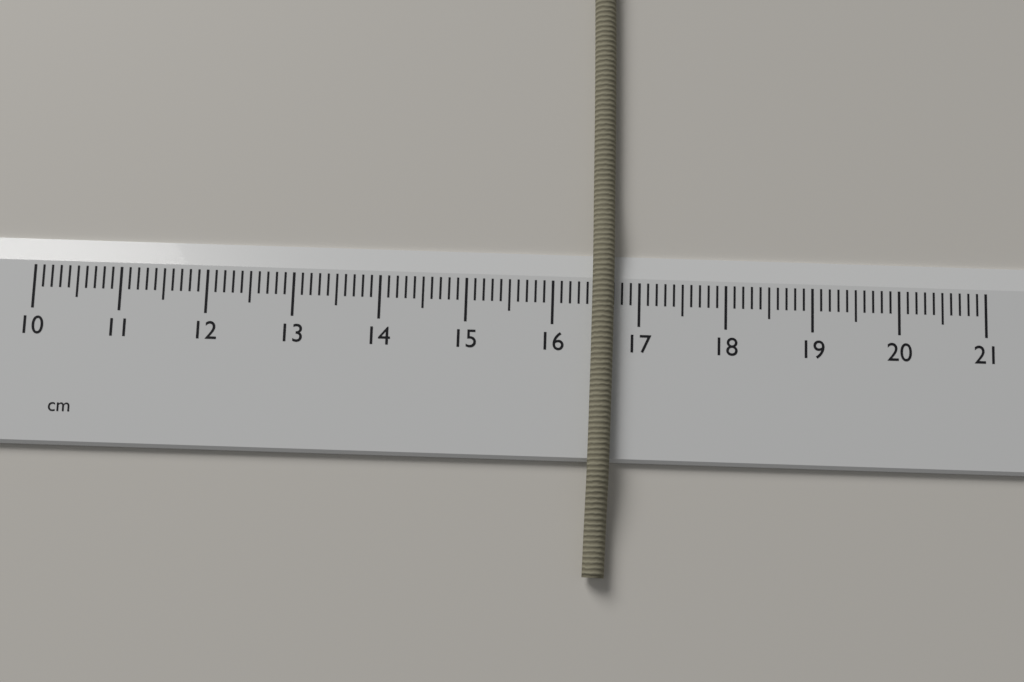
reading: 16.7 cm
